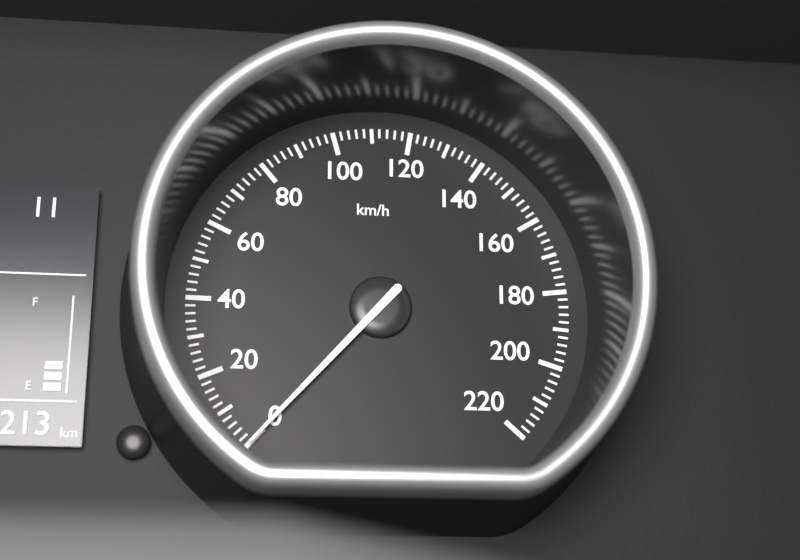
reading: 0 km/h
